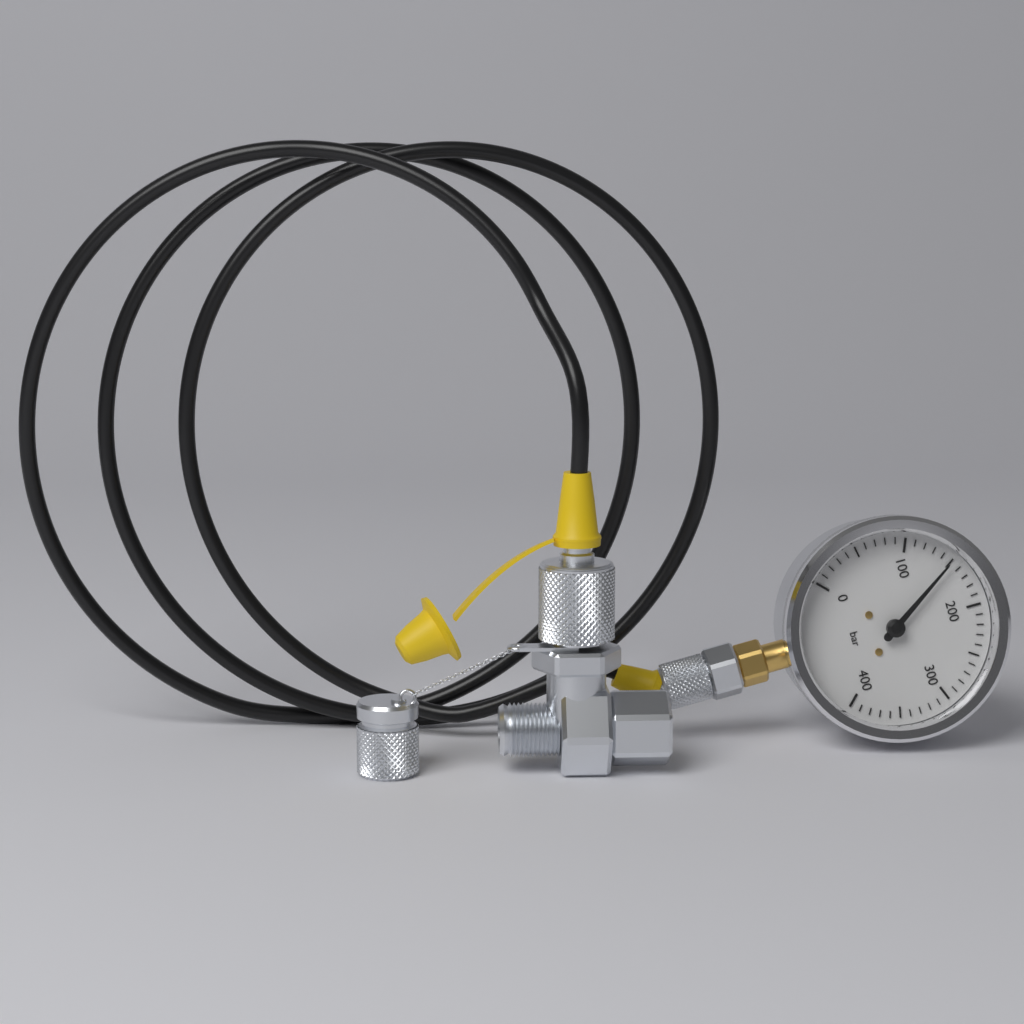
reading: 150 bar
